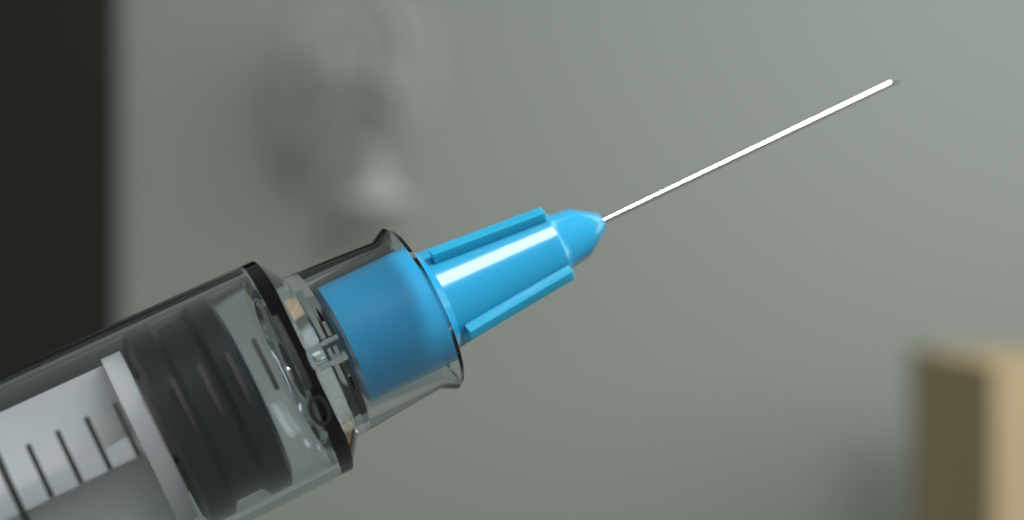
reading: 0.3 ml
